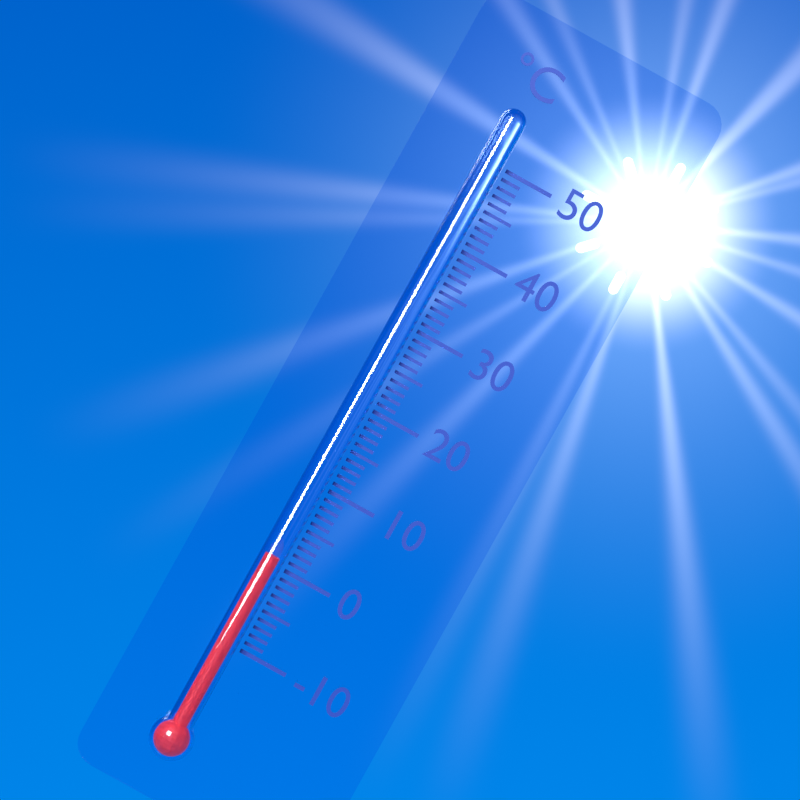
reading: 1 °C
